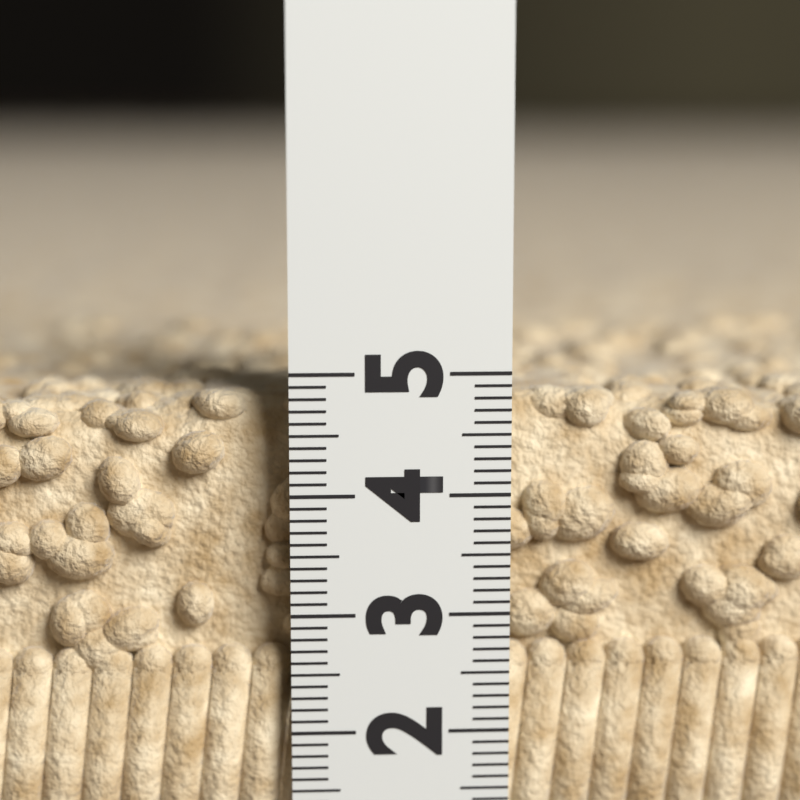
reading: 4.8 (no unit)
